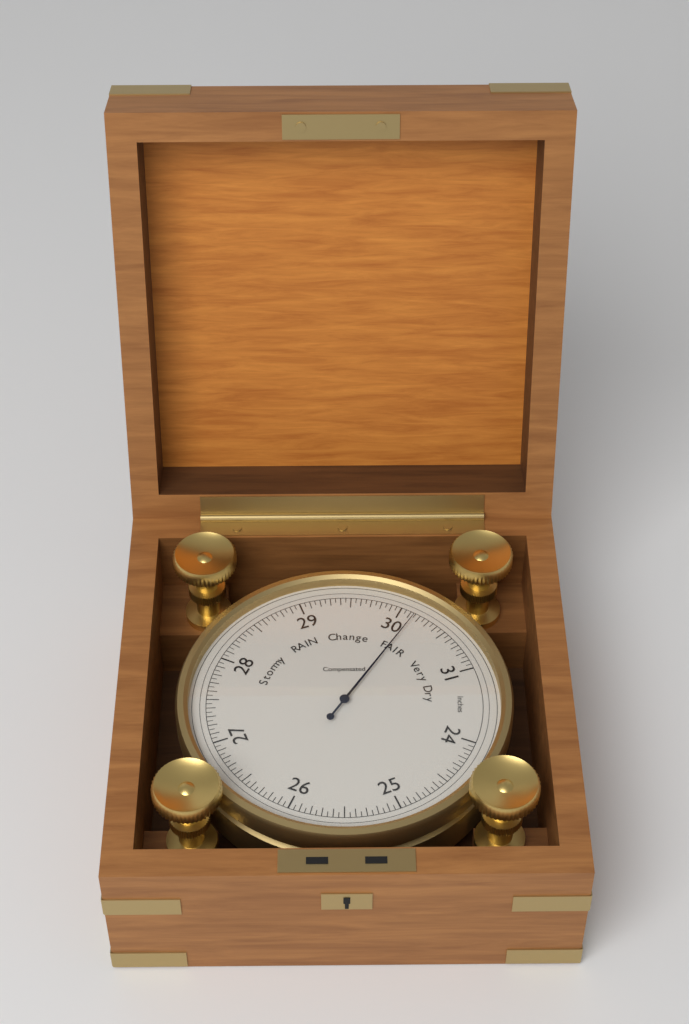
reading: 30.15 inHg
